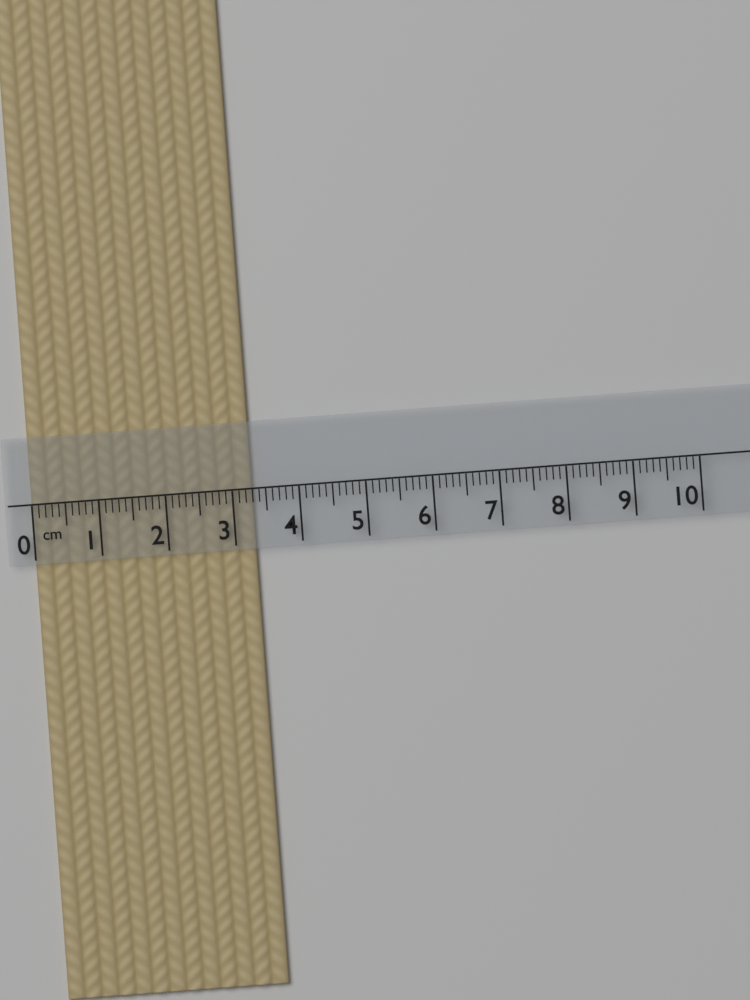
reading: 3.3 cm
